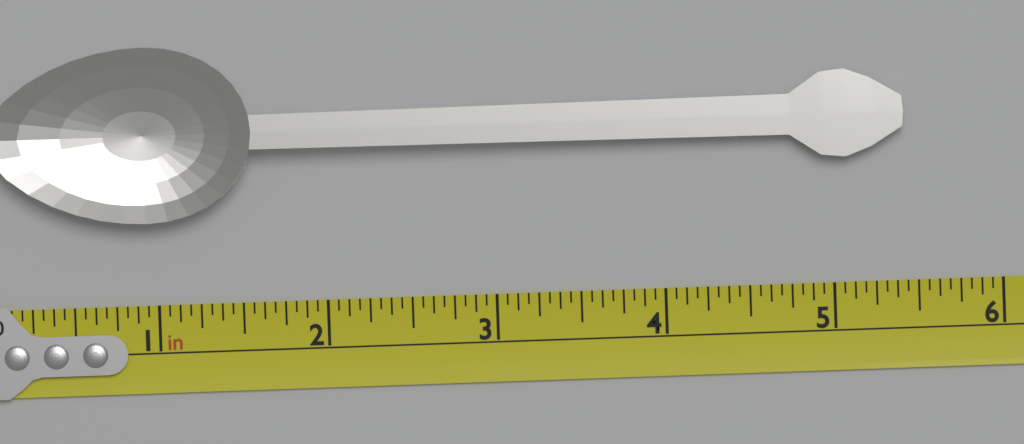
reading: 5.4375 in
